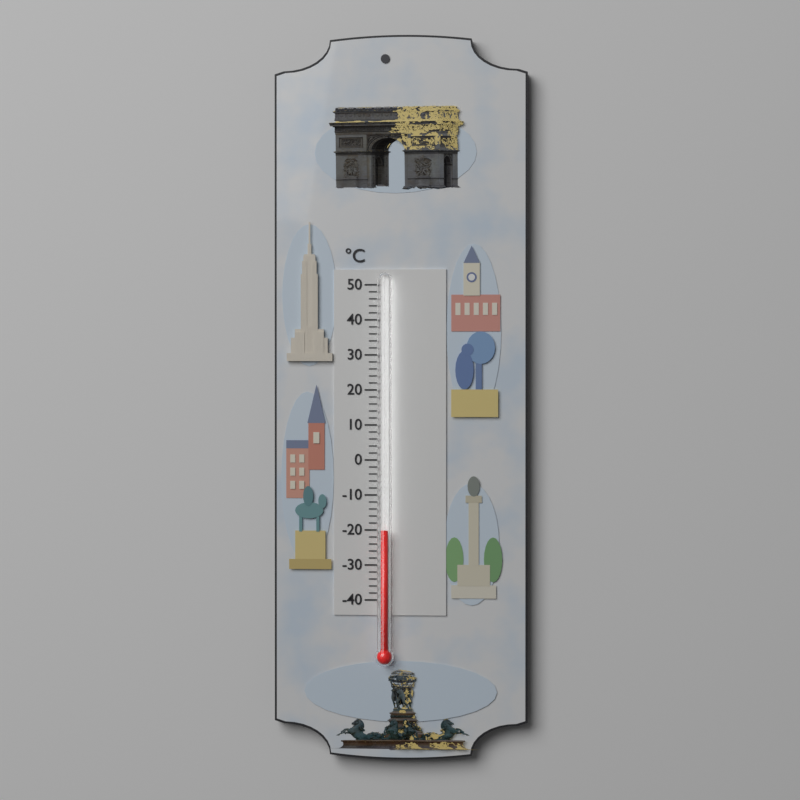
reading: -20 °C
